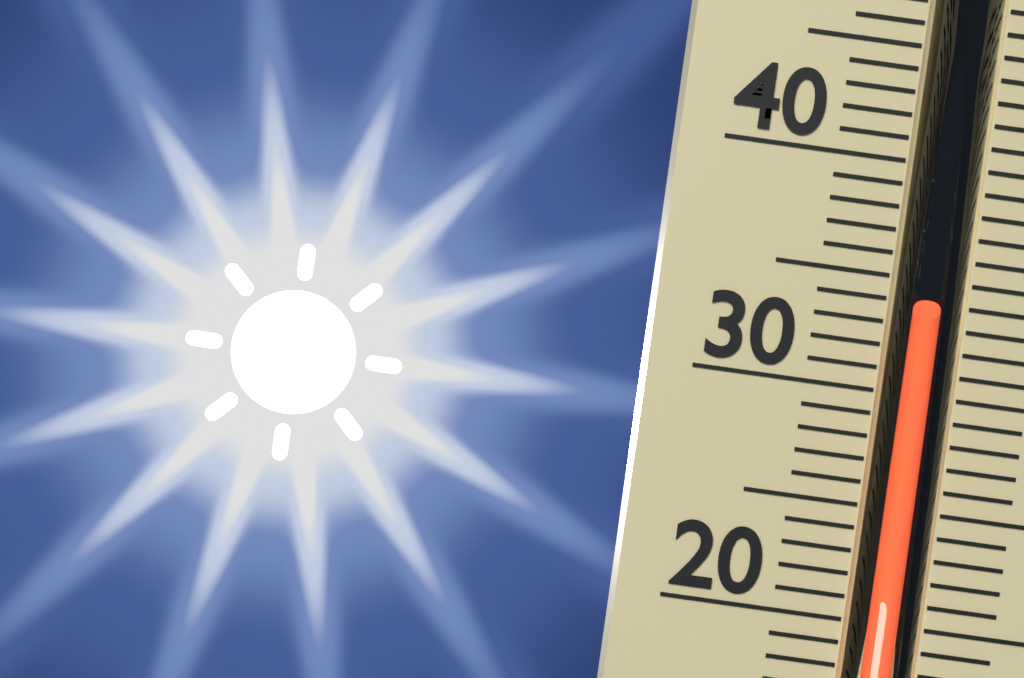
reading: 33 (no unit)
